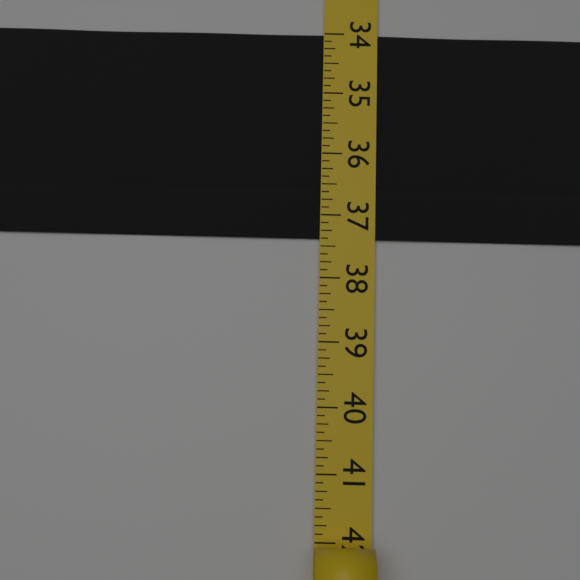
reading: 37.375 (no unit)
